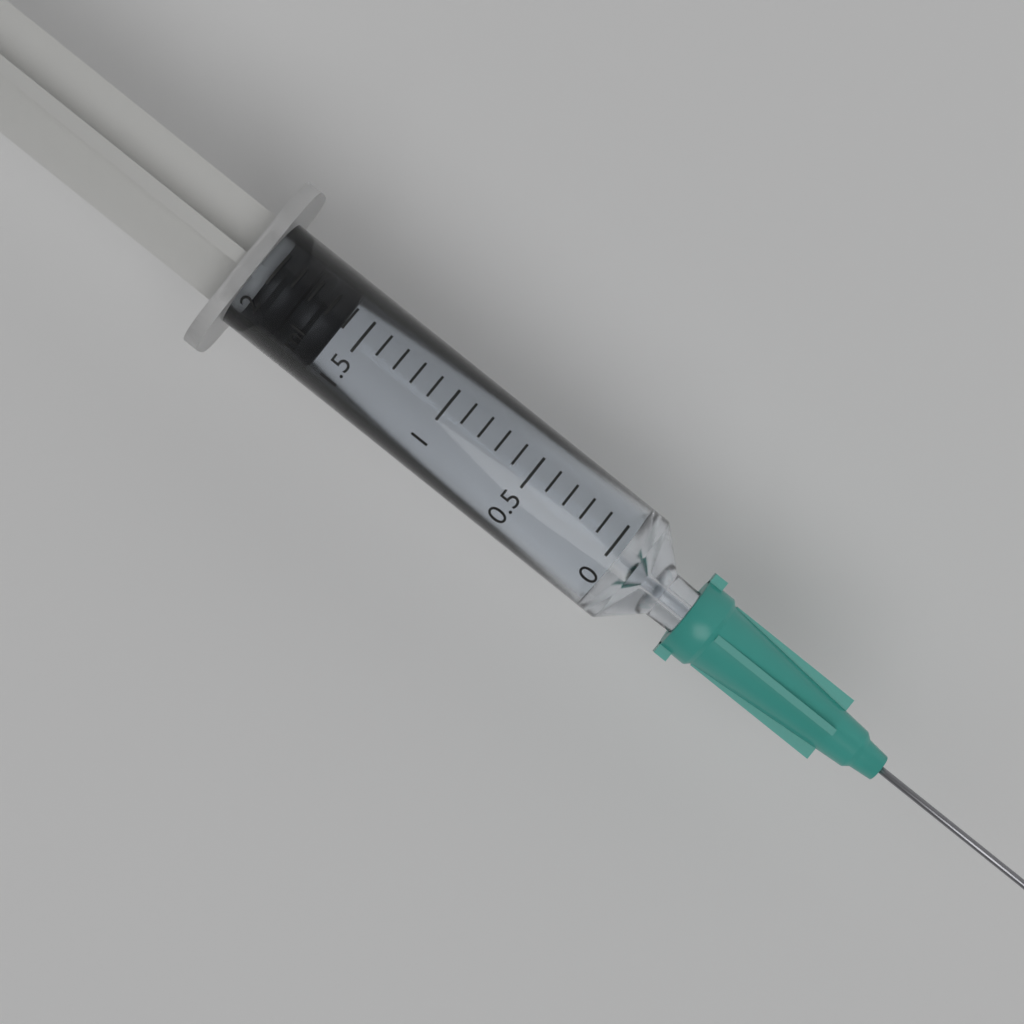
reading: 1.6 ml
